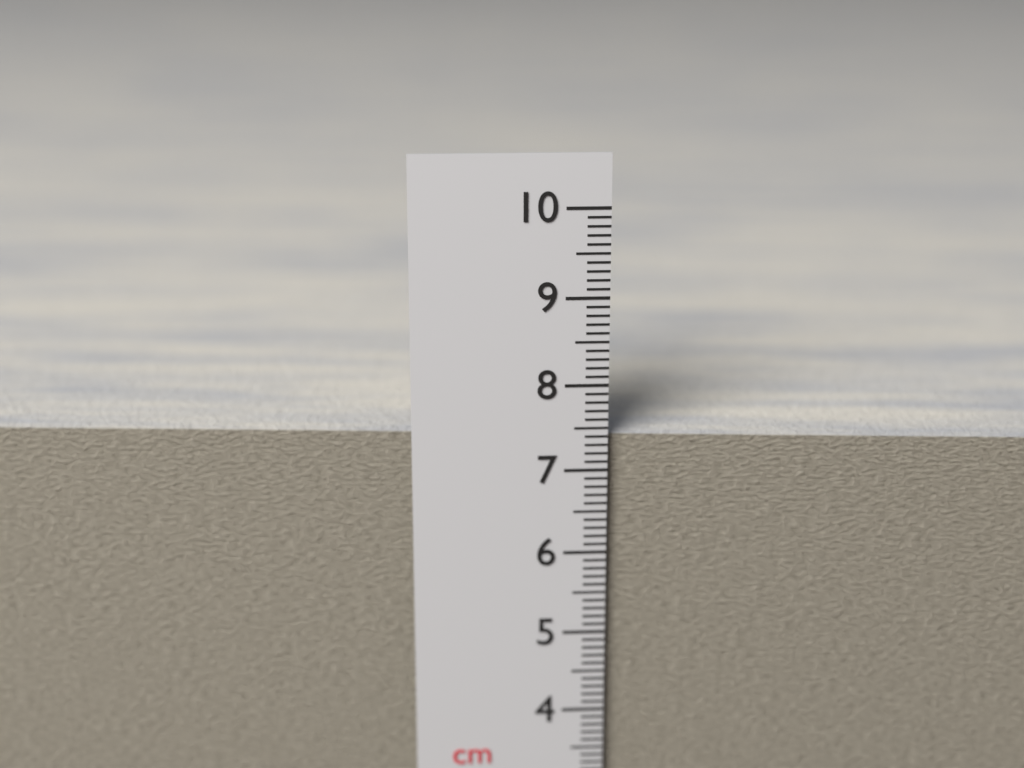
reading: 7.4 cm
